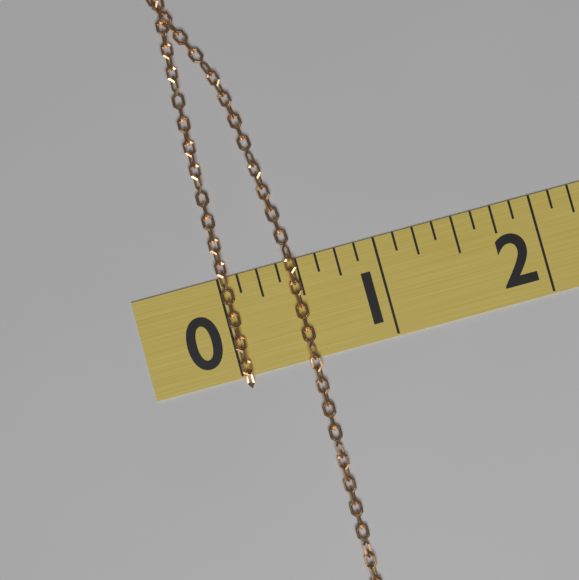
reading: 0.500 (no unit)
